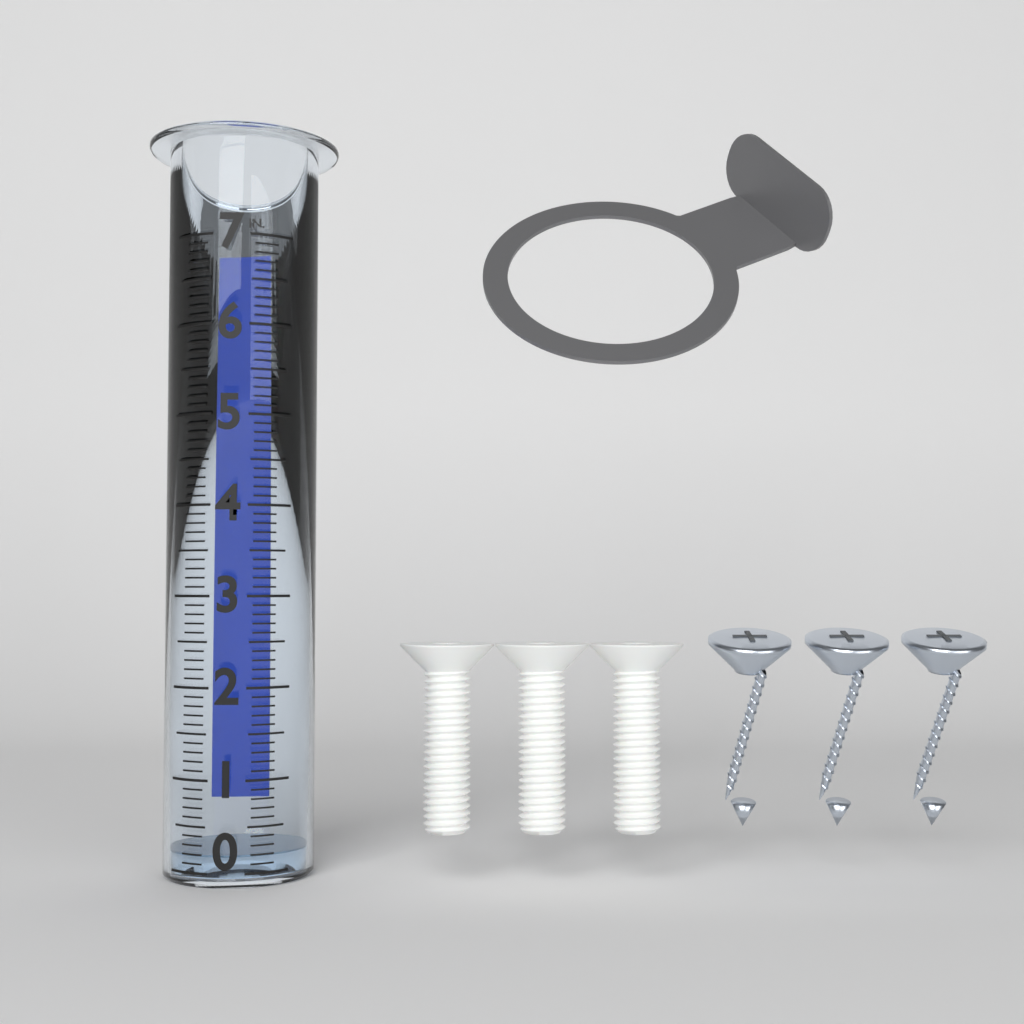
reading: 0.2 in
